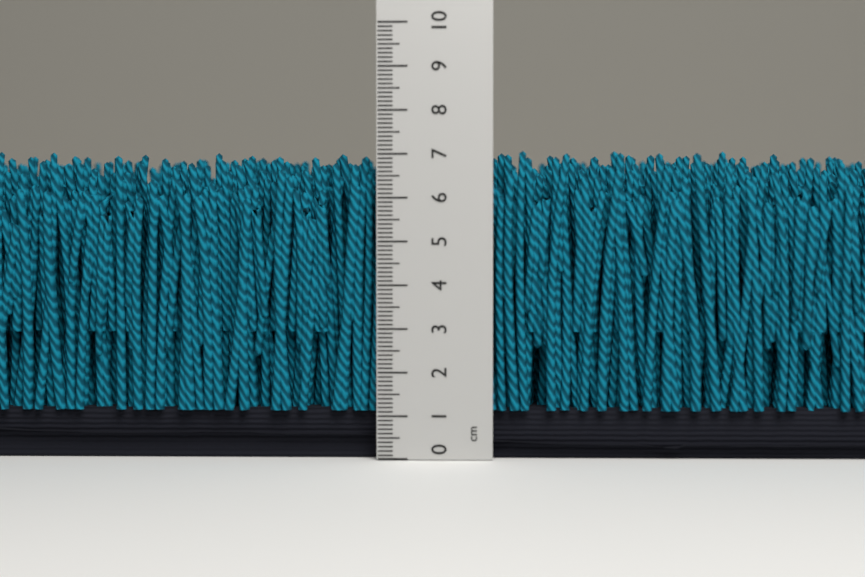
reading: 7.1 cm
